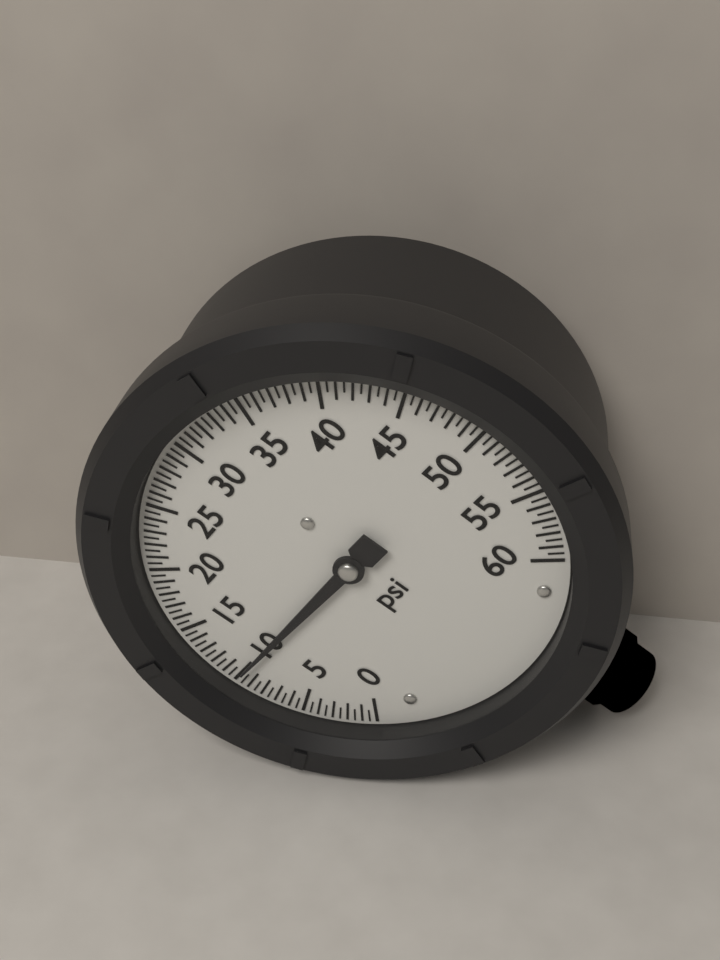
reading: 10.0 psi
